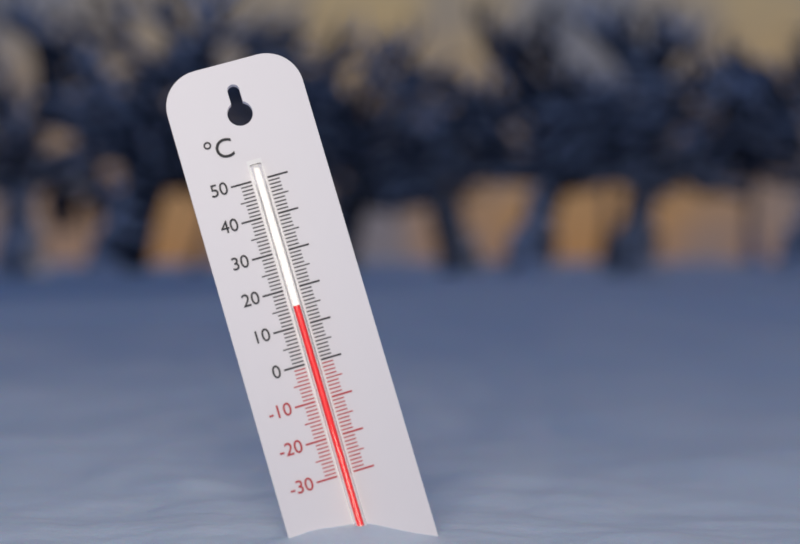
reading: 15 °C
